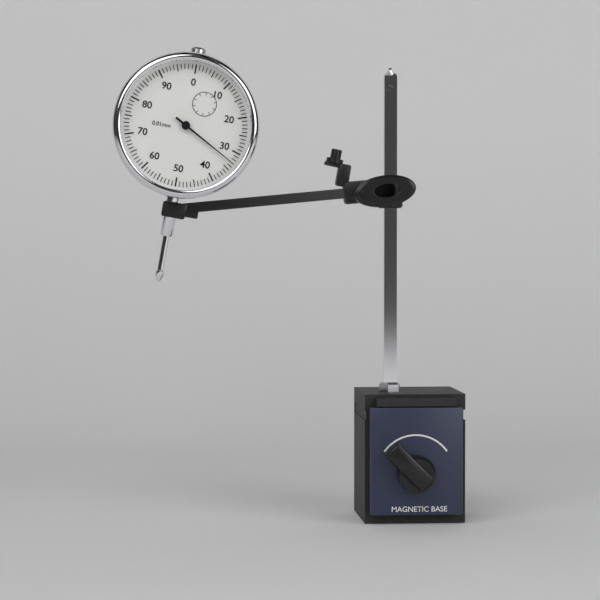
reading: 0.33 mm
